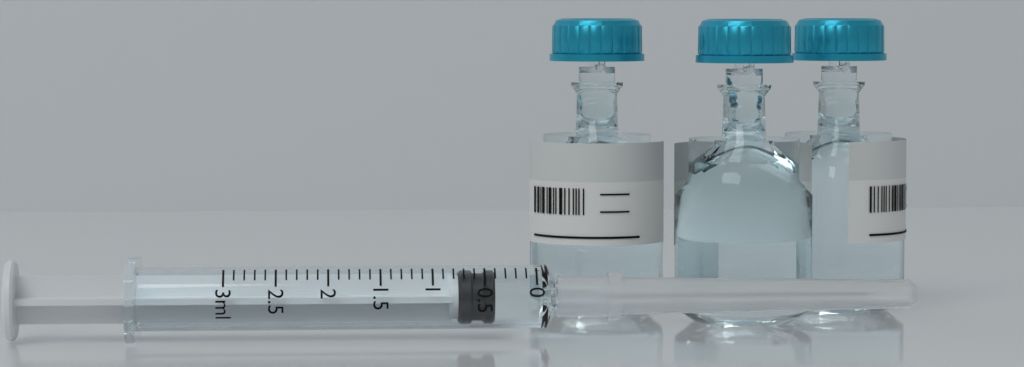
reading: 0.4 ml
